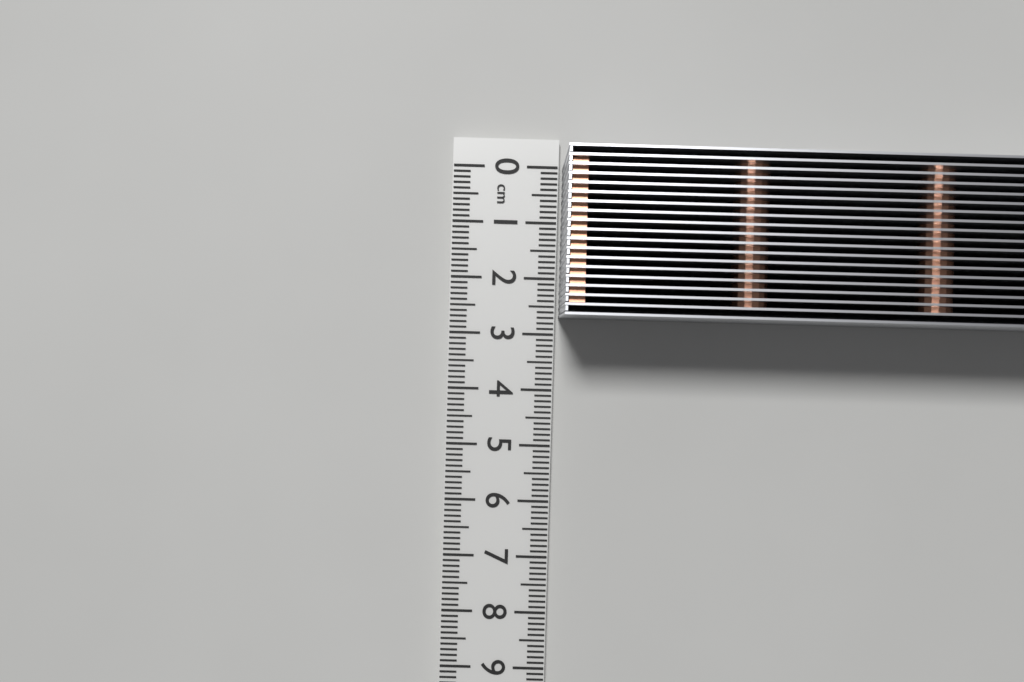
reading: 2.7 cm
